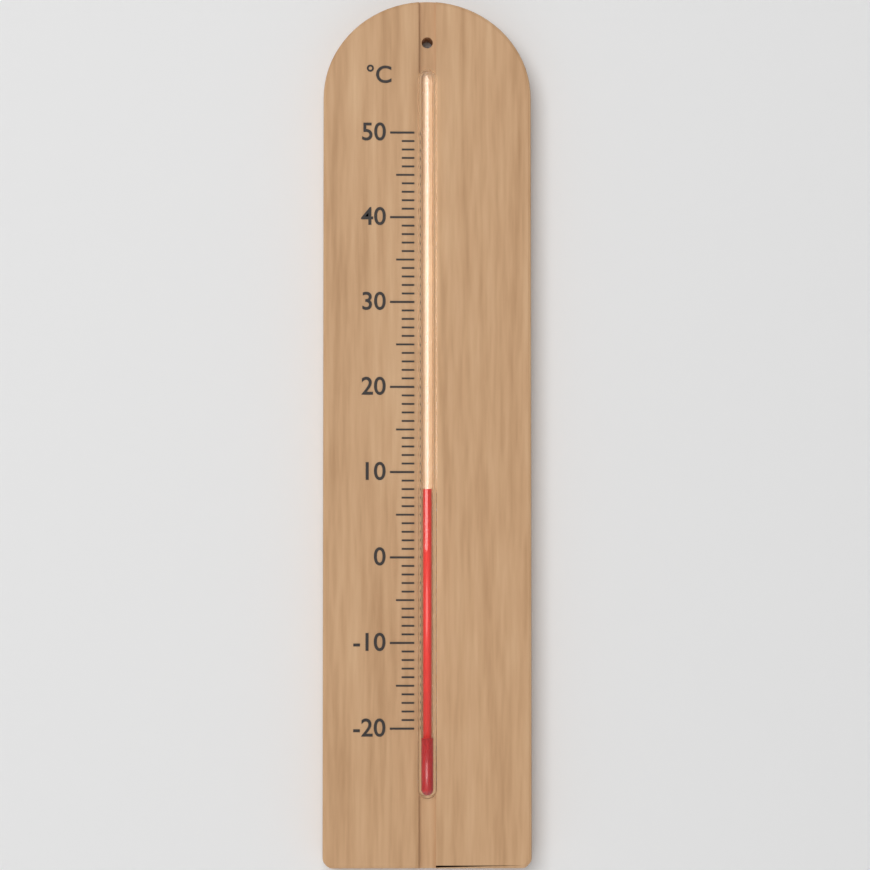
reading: 8 °C
